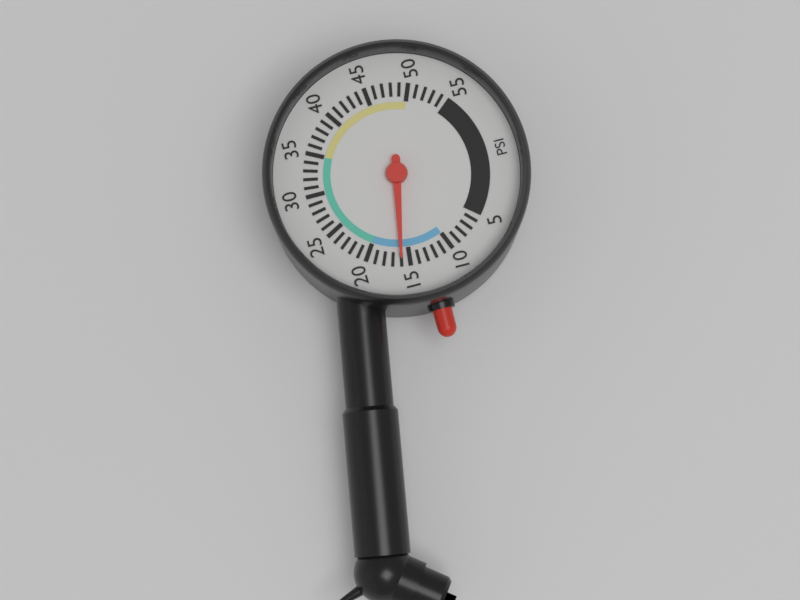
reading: 16 psi
